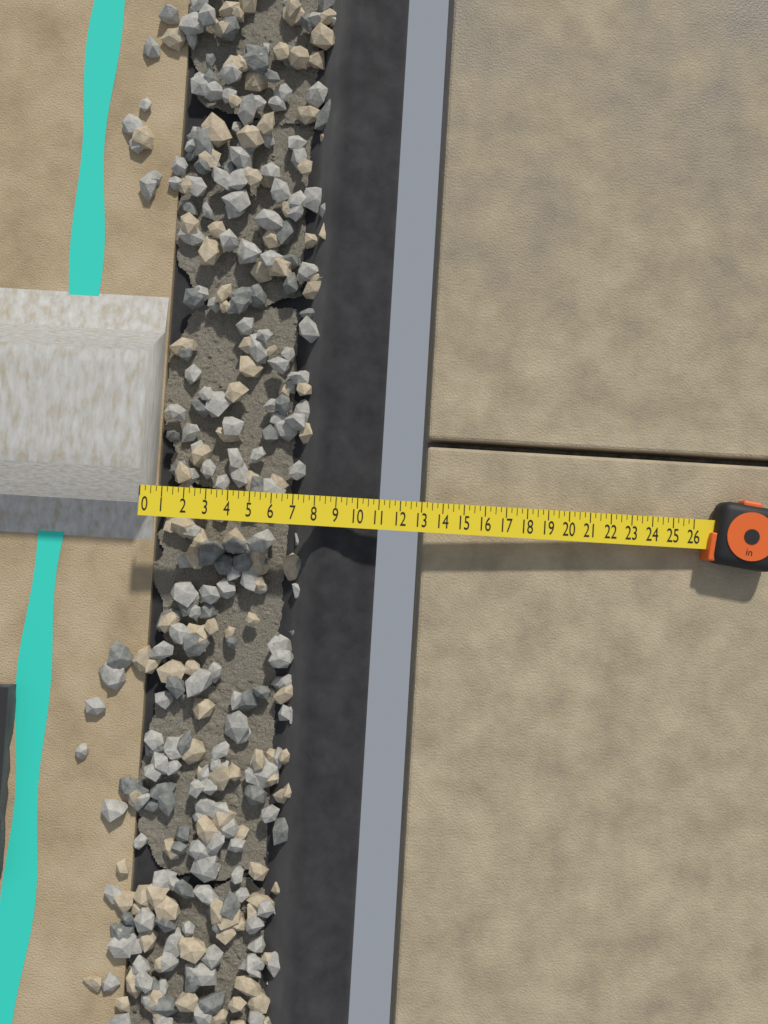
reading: 11.00 in
